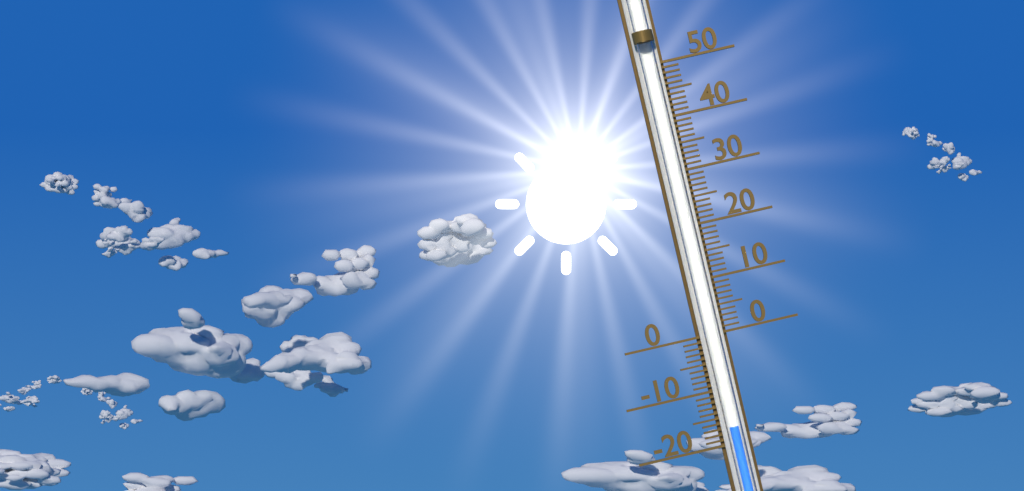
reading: -17 (no unit)
